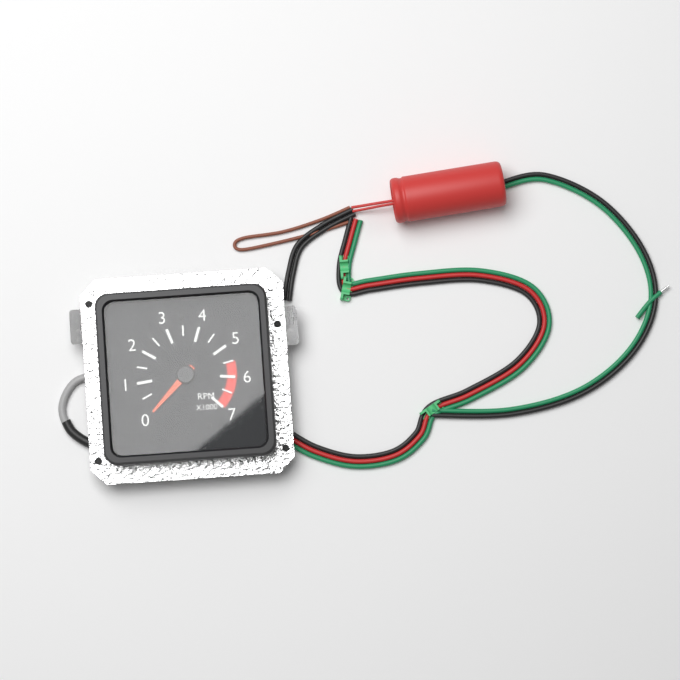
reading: 0 RPM
